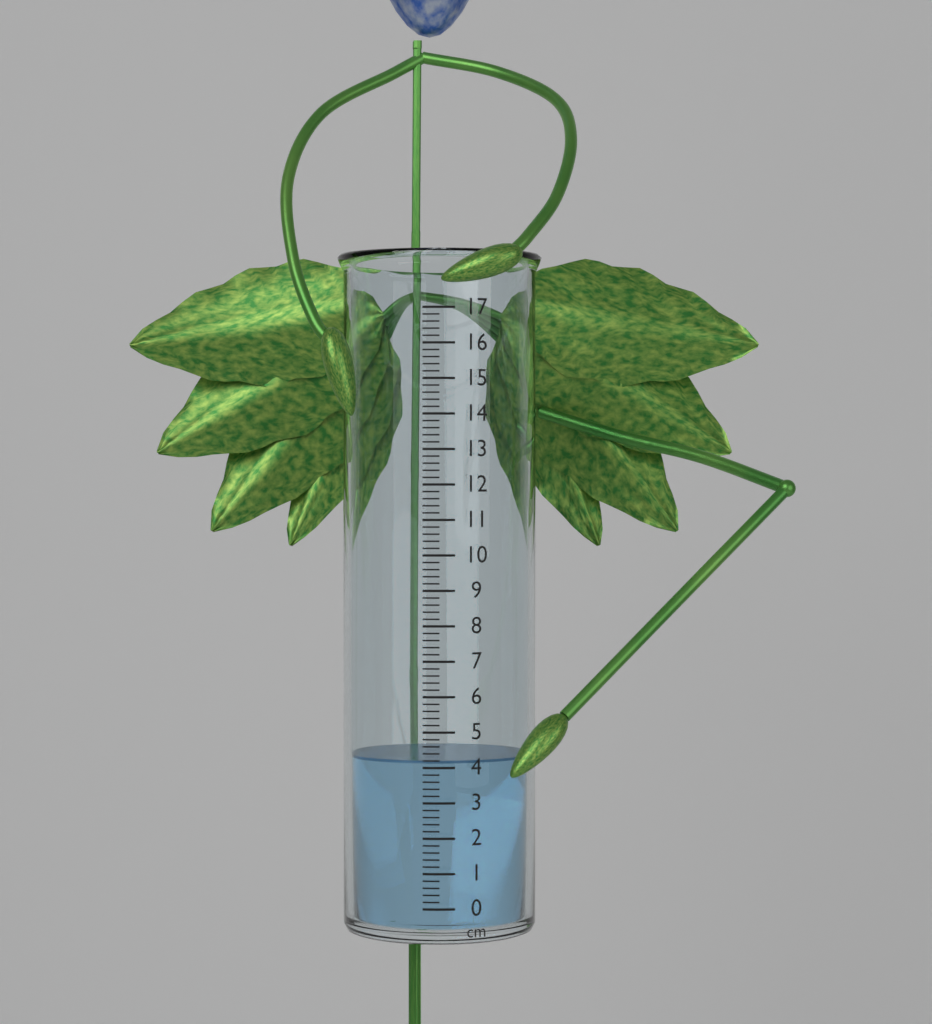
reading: 4.2 cm
